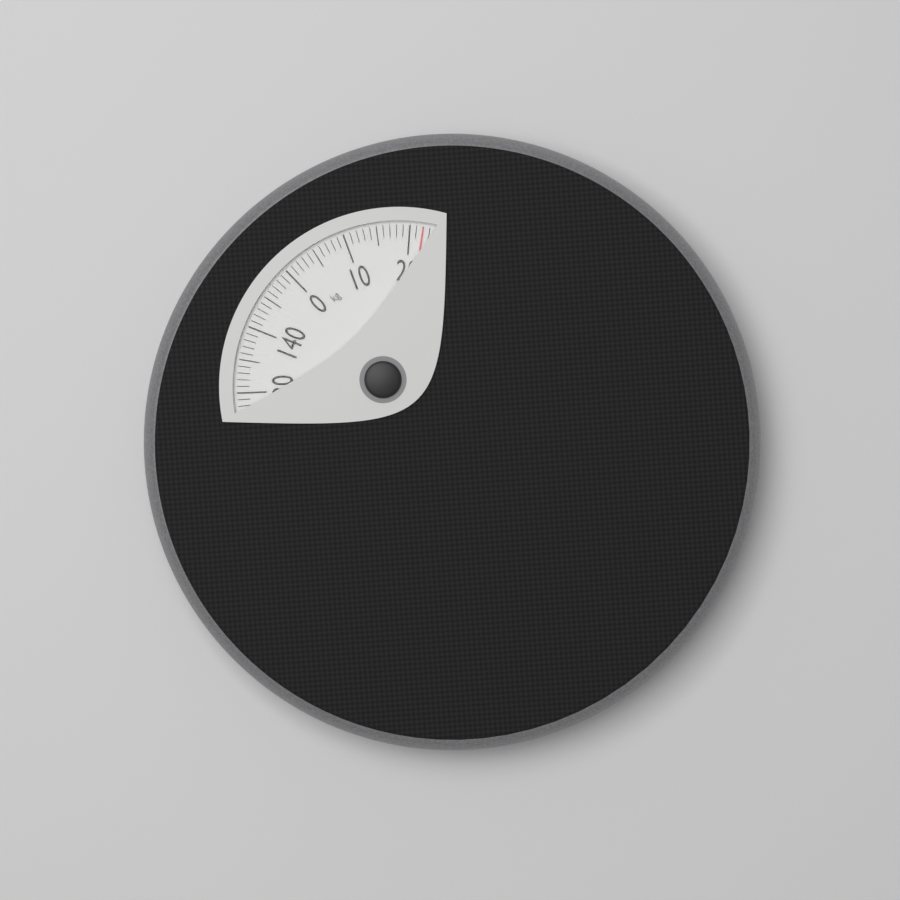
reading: 22 kg
